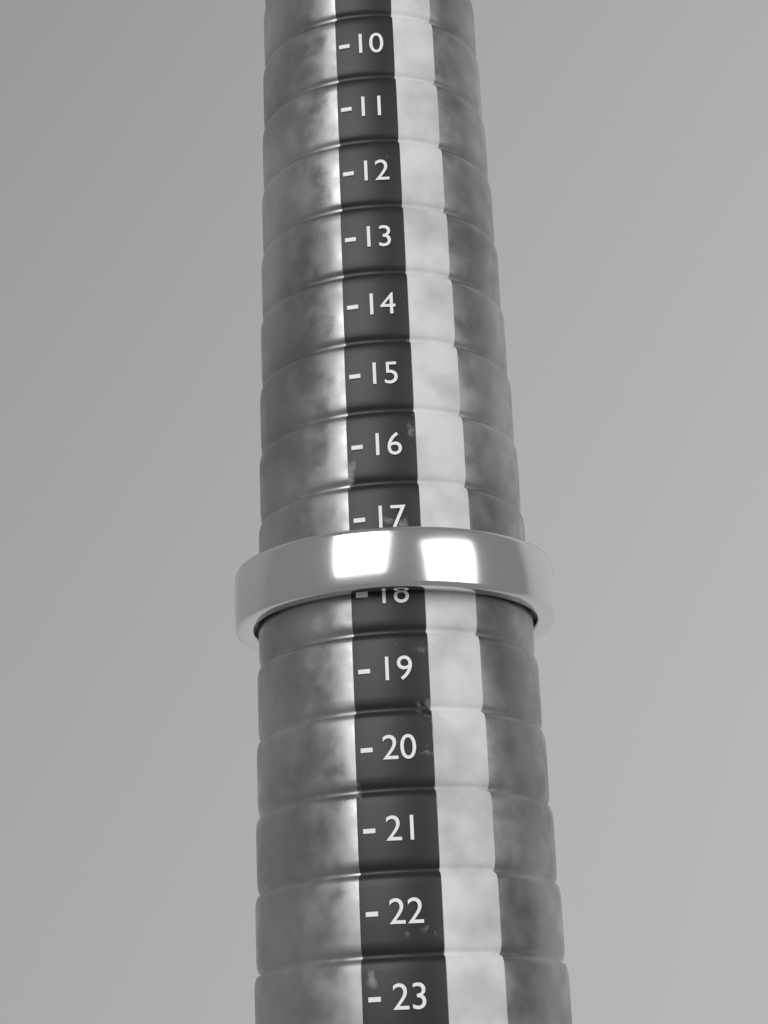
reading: 18 (no unit)
